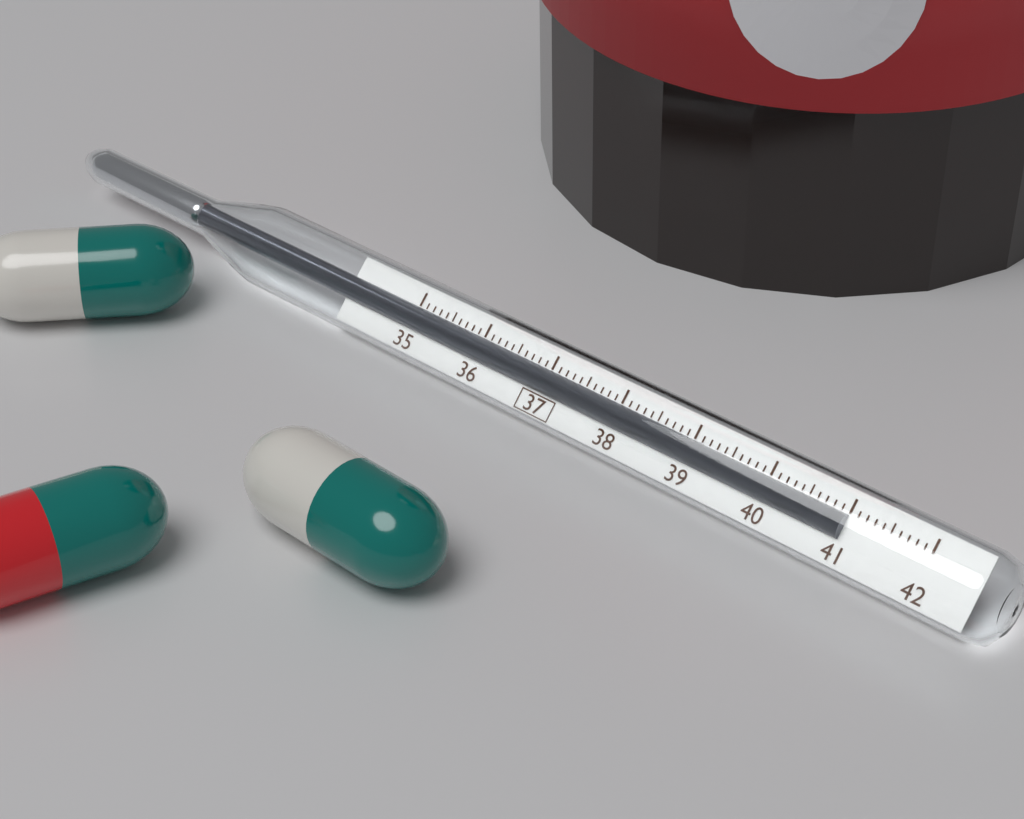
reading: 41.0 (no unit)
